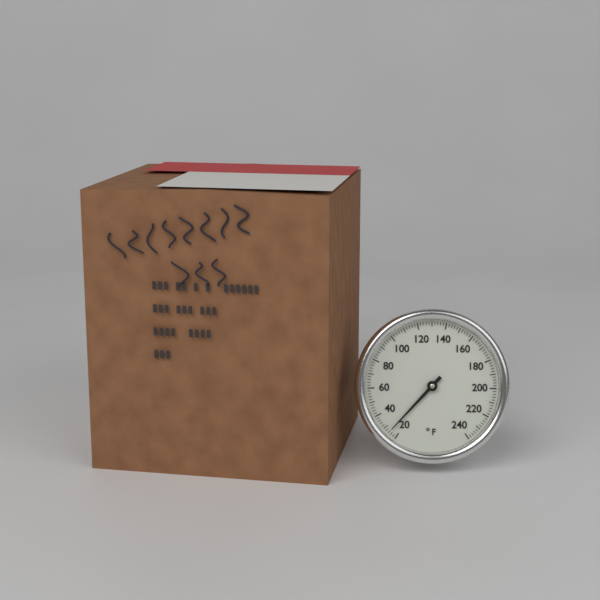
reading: 26 °F
